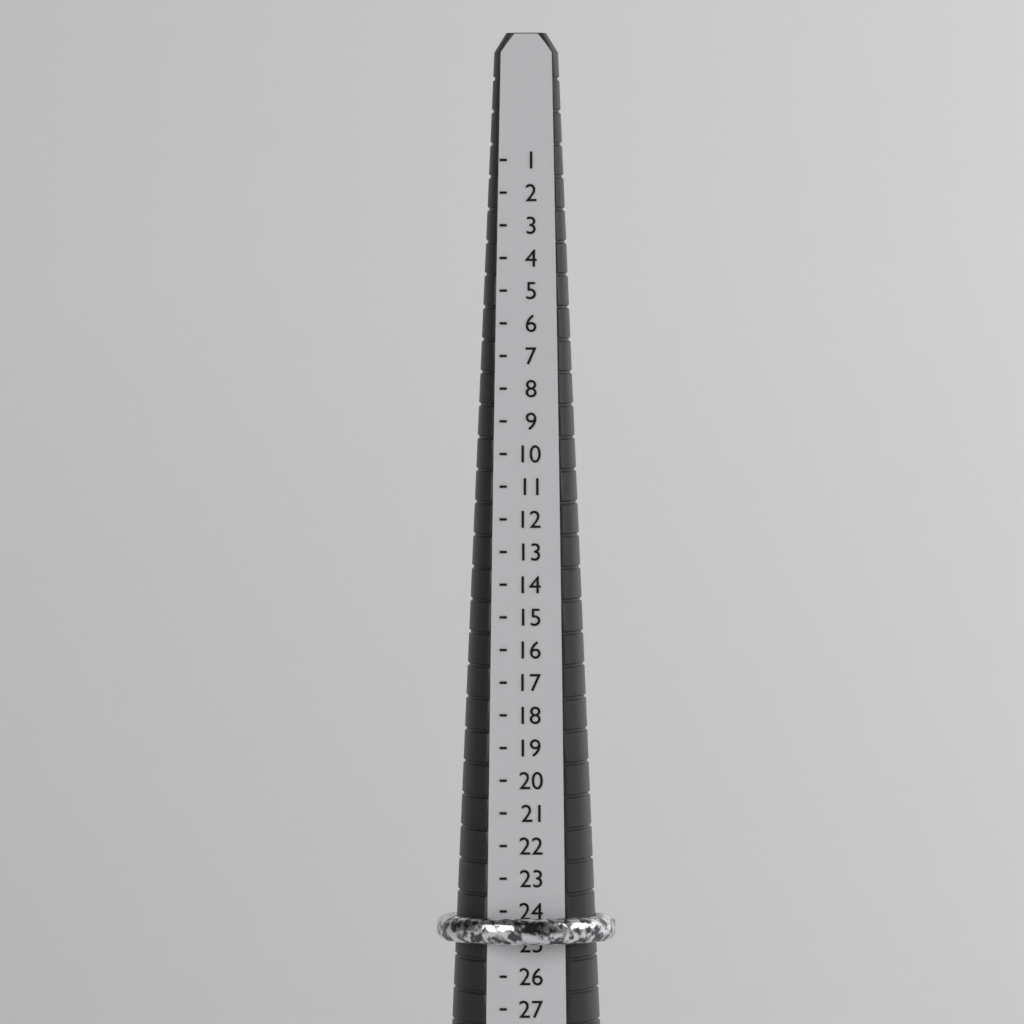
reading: 25 (no unit)
